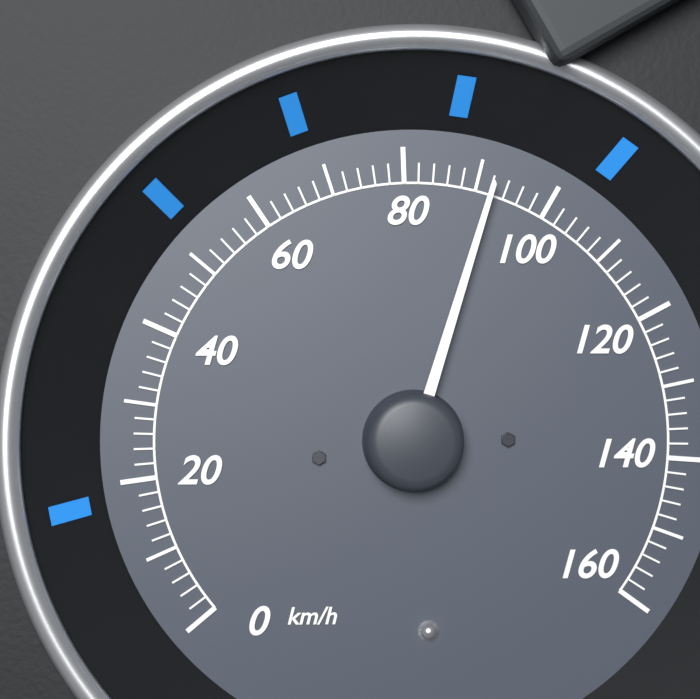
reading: 92 km/h
